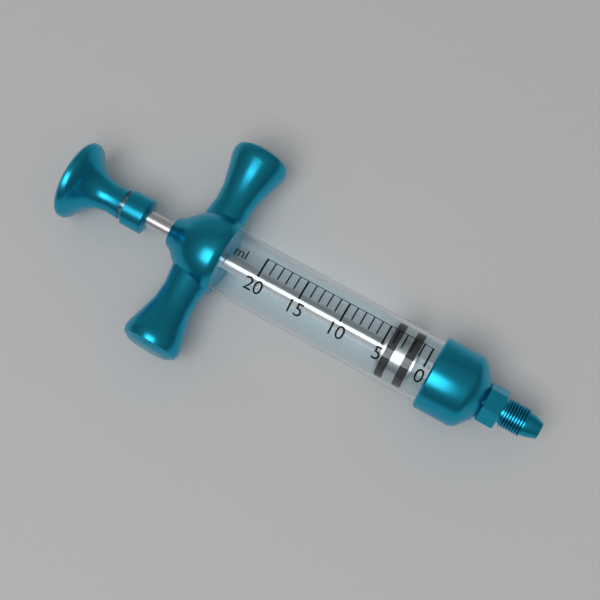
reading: 1 ml
